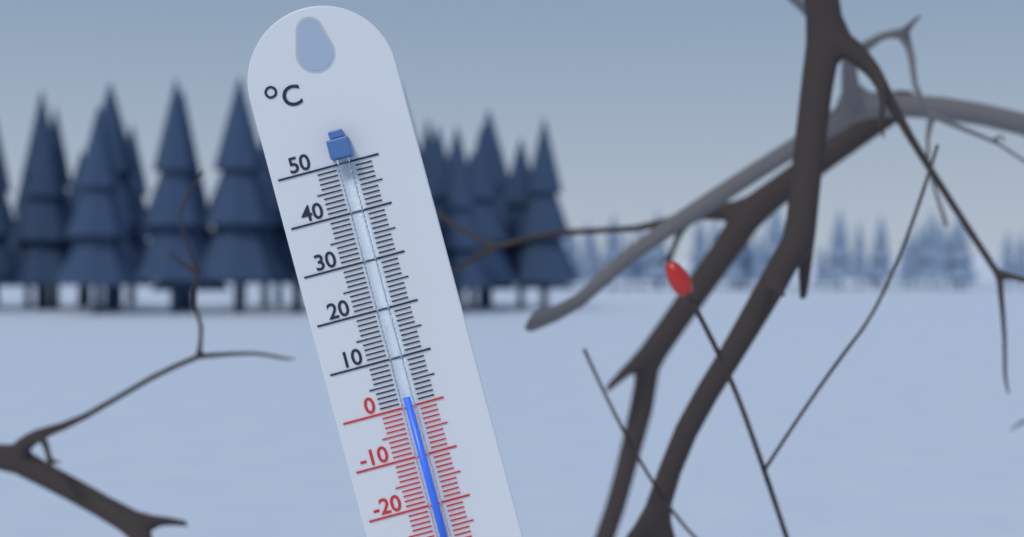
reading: 2 °C
